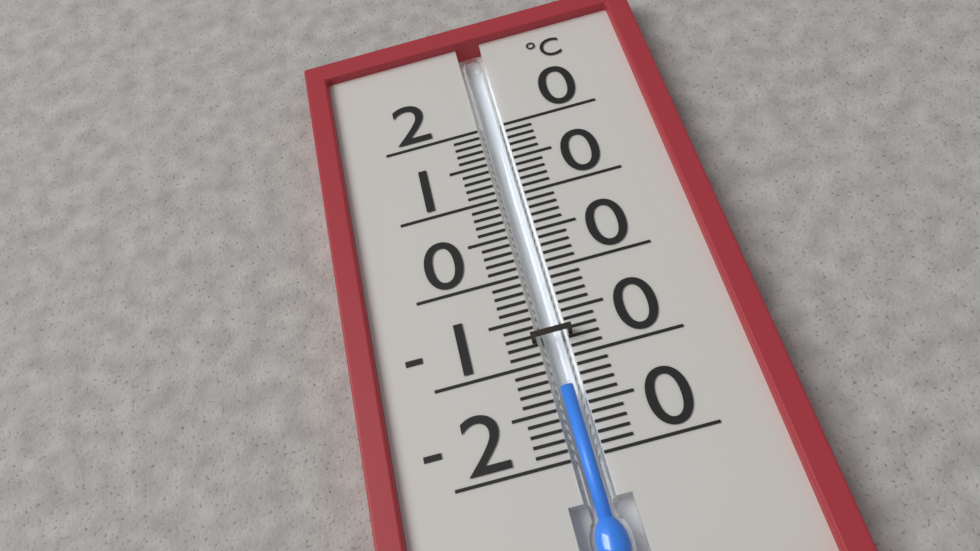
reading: -13 °C
